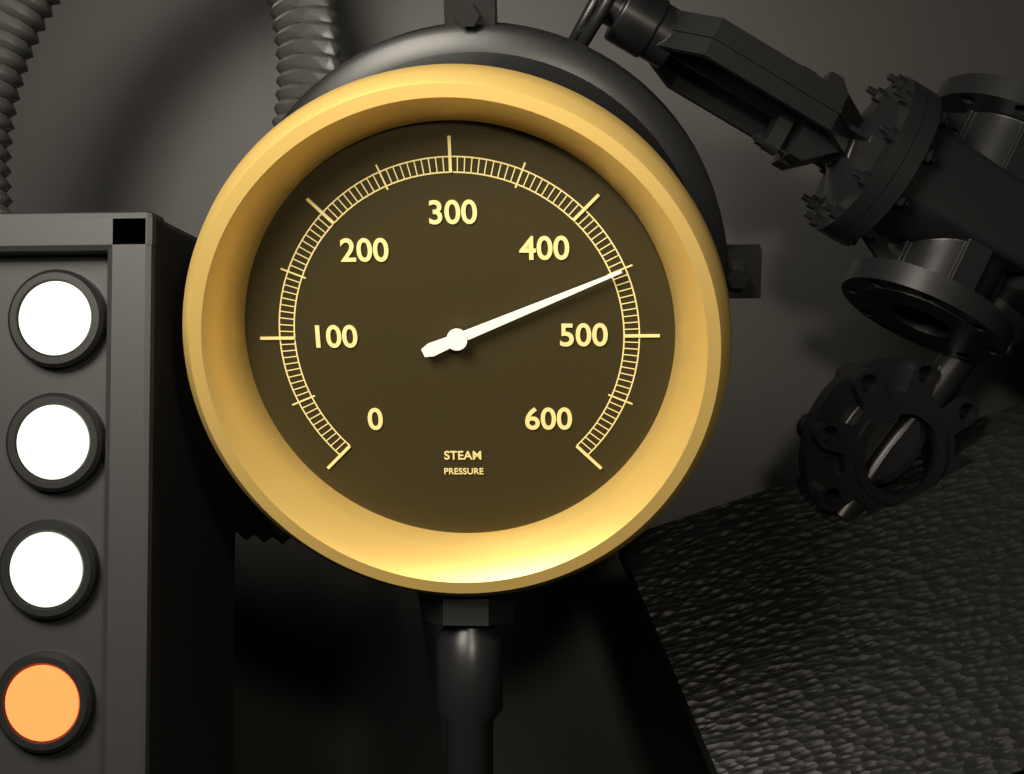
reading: 450 (no unit)
